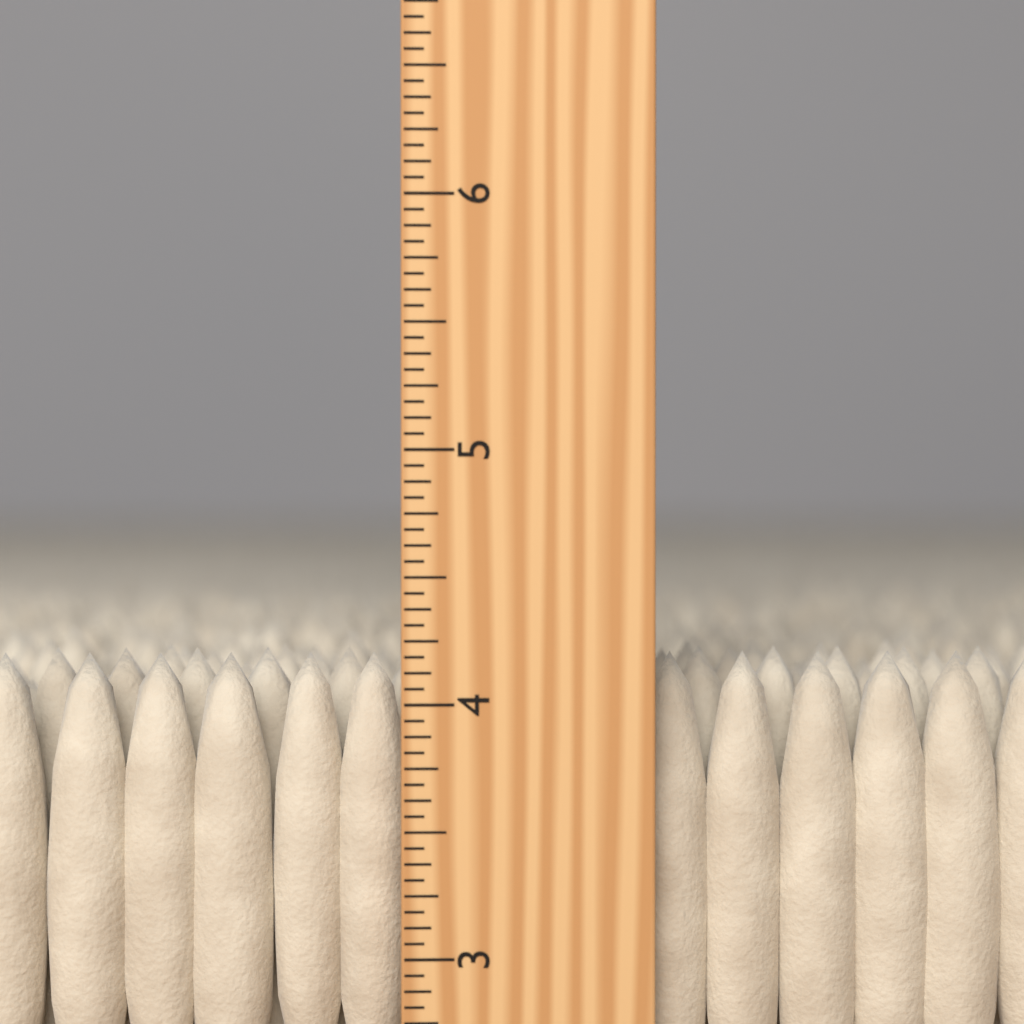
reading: 4.1875 inch
